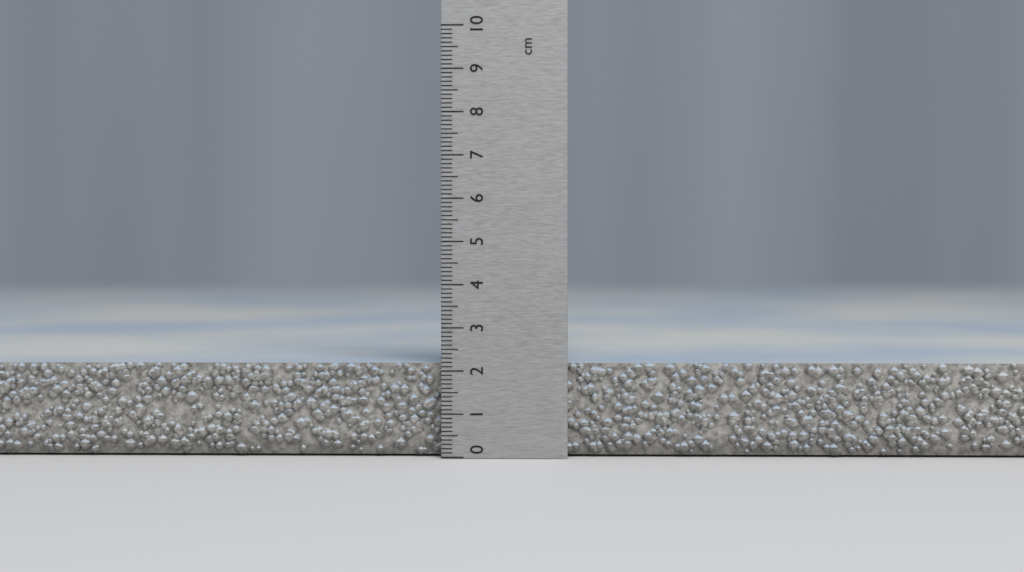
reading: 2.2 cm
